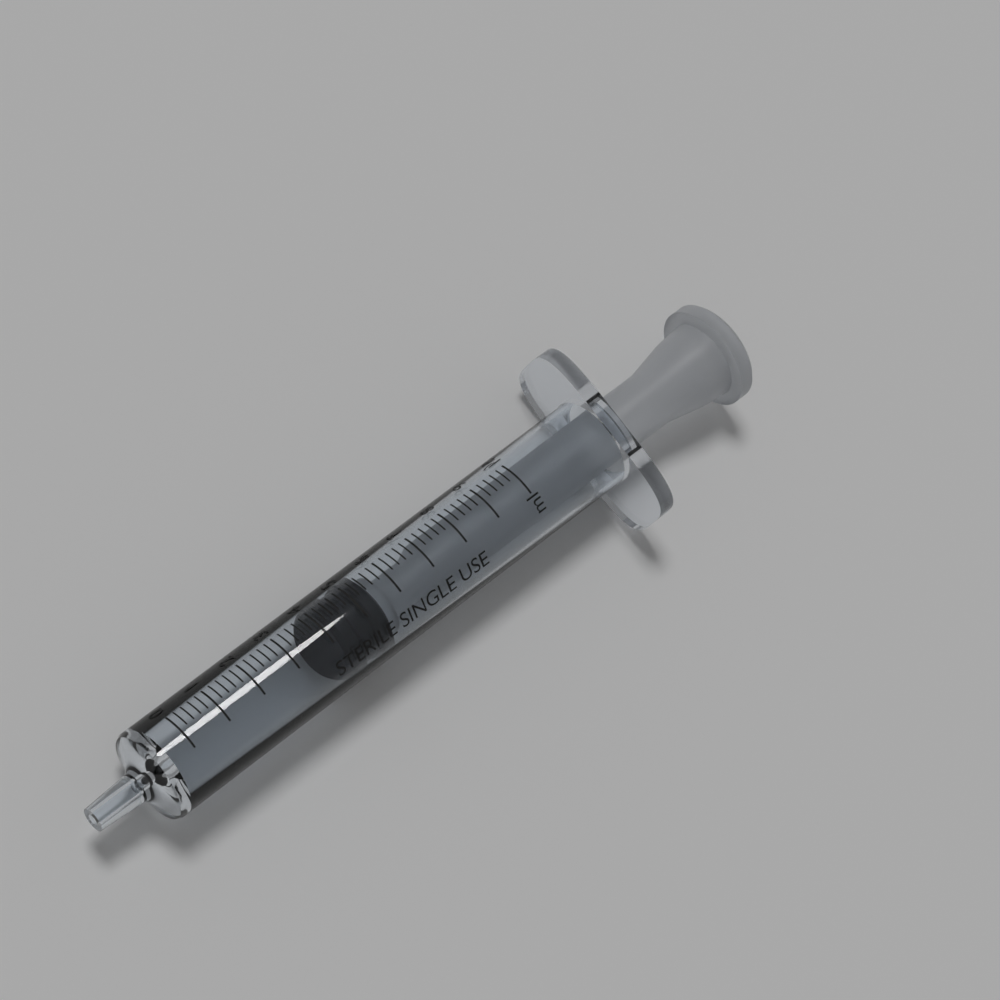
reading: 4.2 ml
